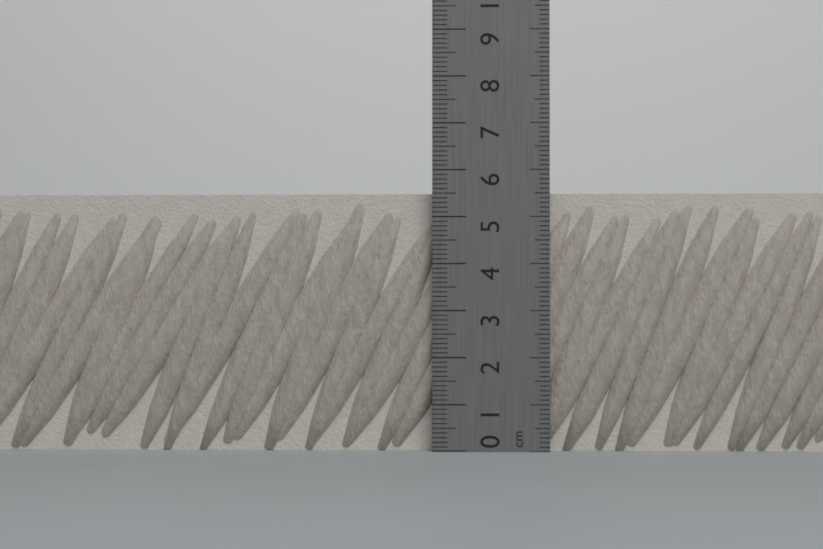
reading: 5.5 cm
